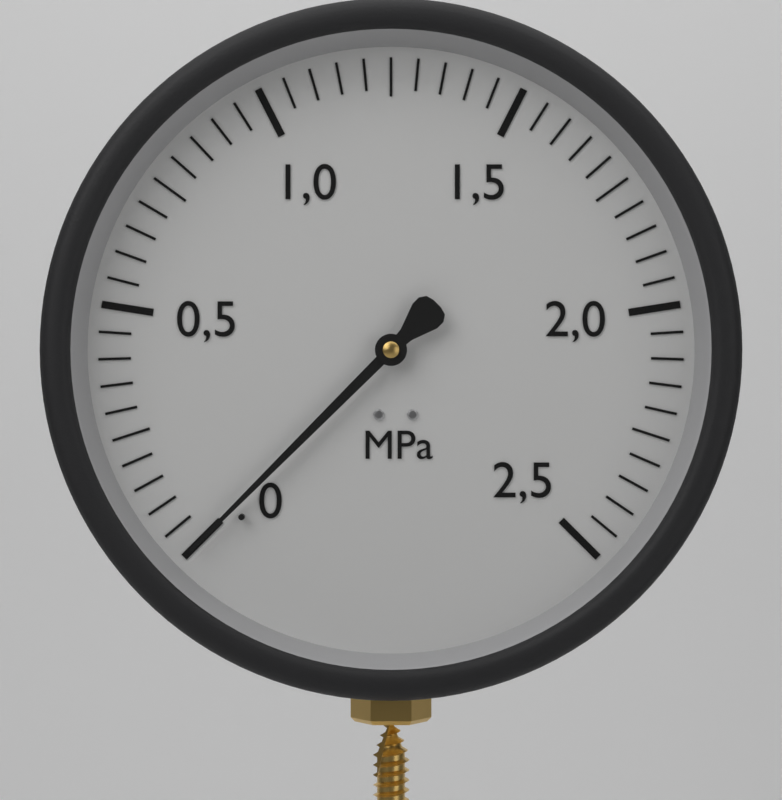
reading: 0.00 MPa
